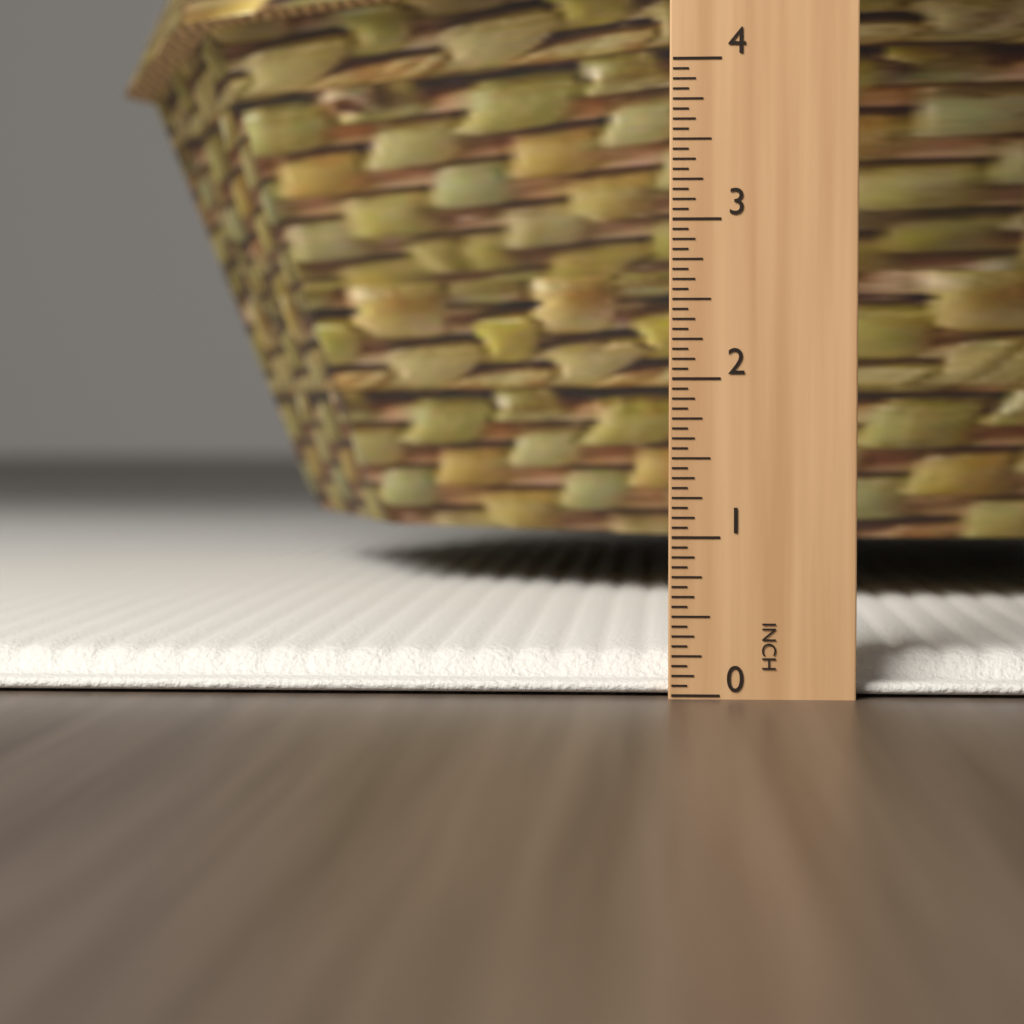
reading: 0.2500 in
